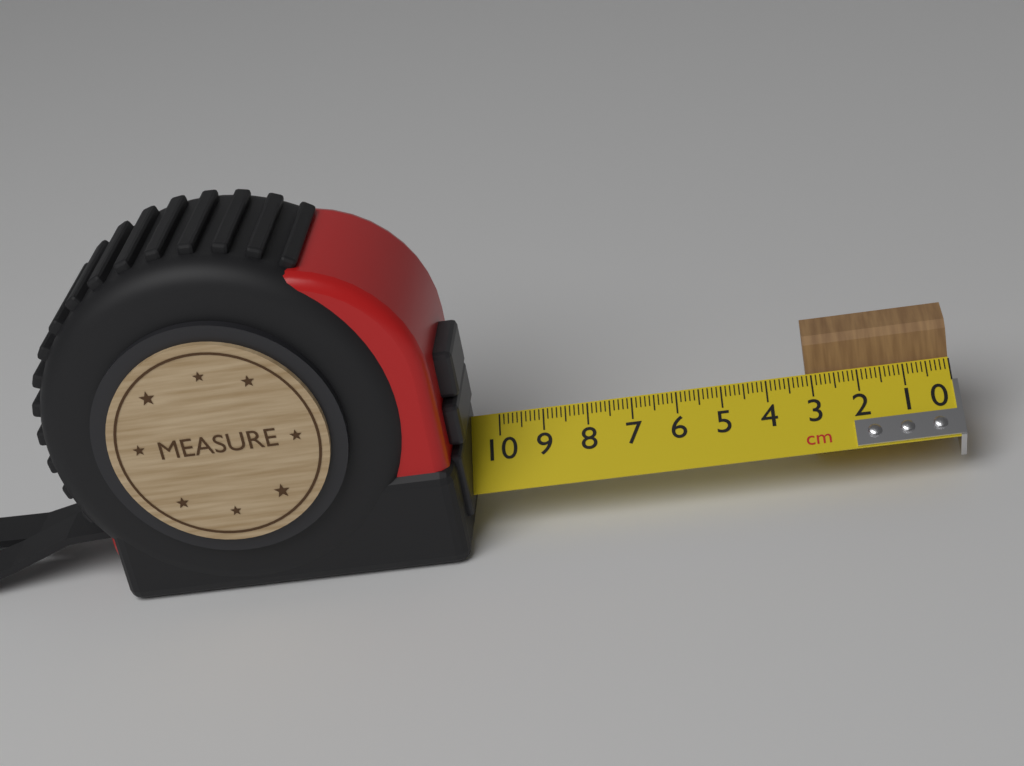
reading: 3.1 cm
